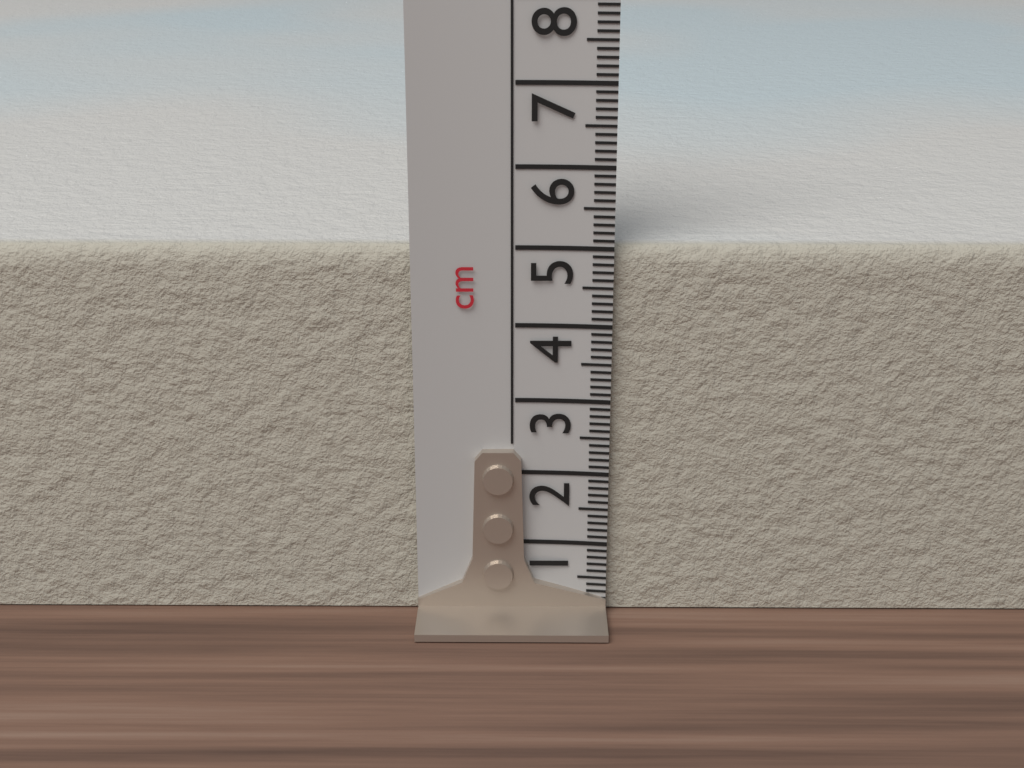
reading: 5.0 cm
